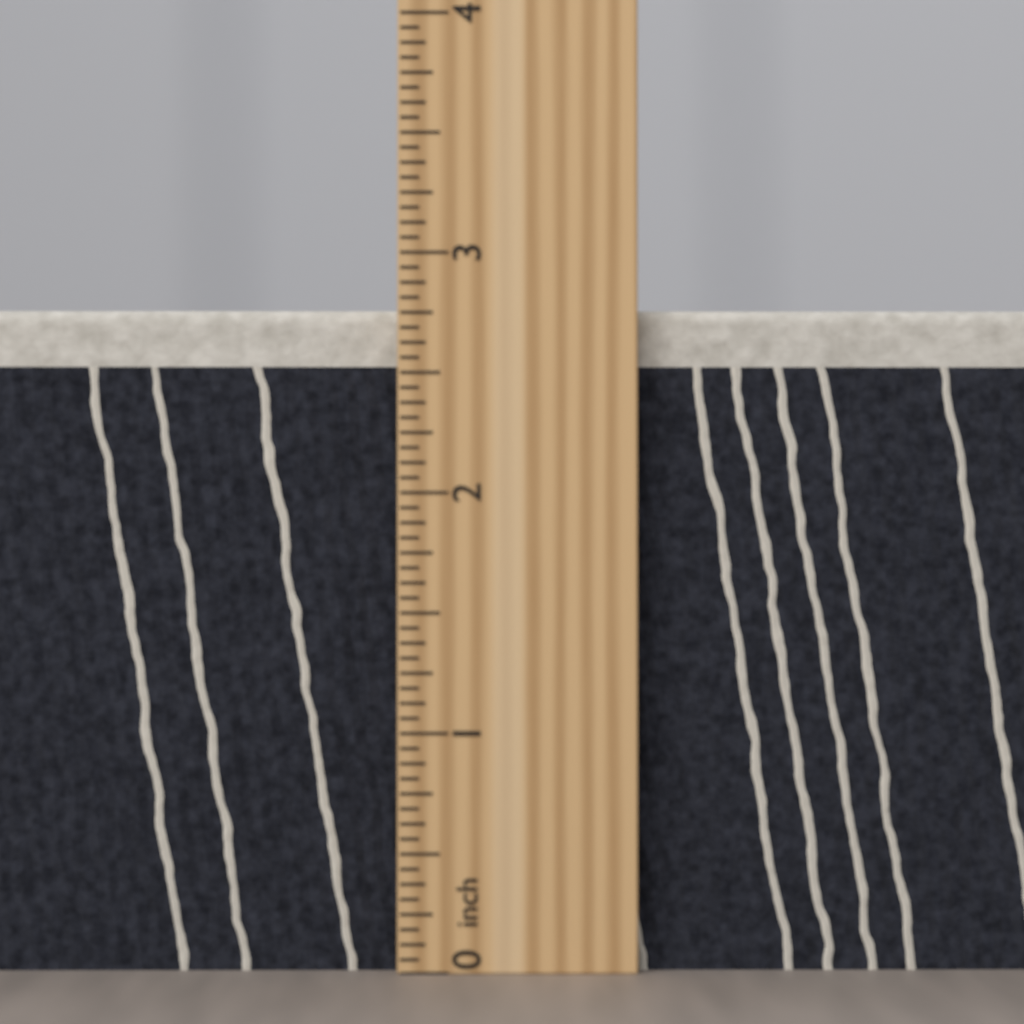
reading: 2.8125 inch
